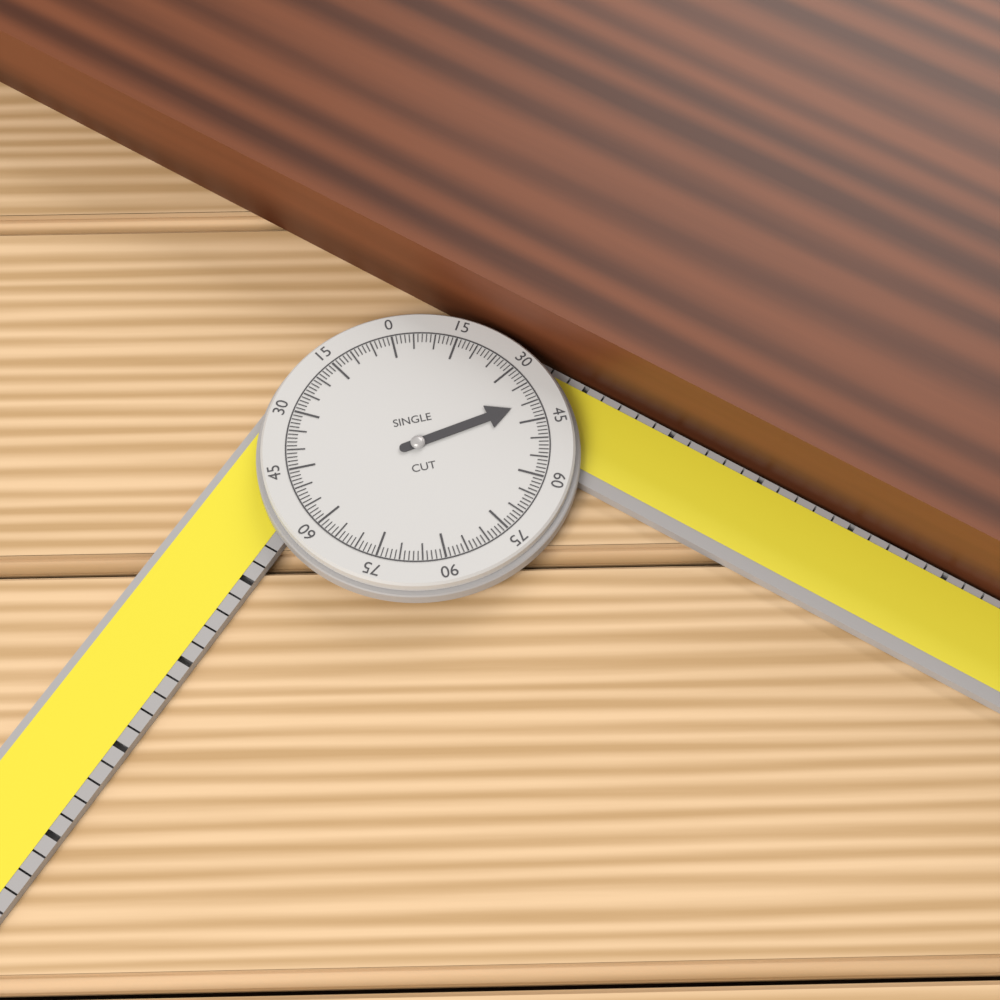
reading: 40 °
